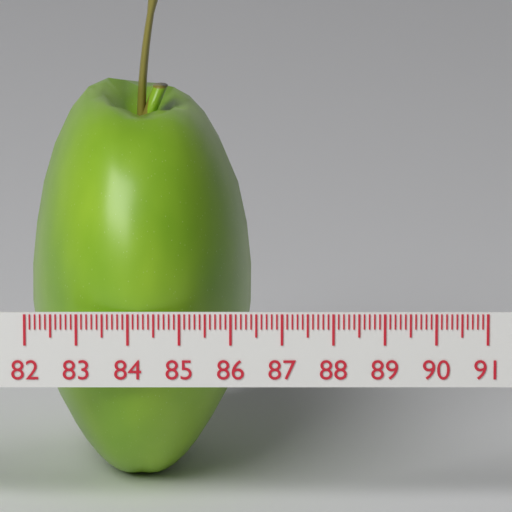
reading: 86.4 (no unit)
